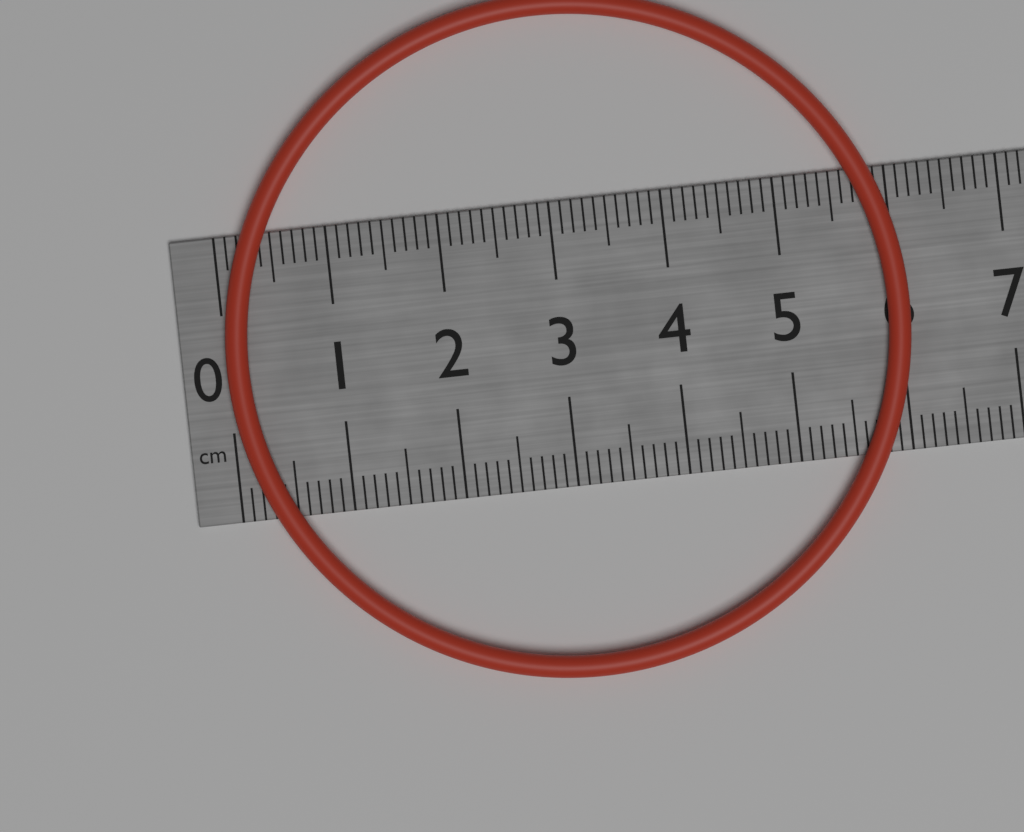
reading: 6.1 cm
